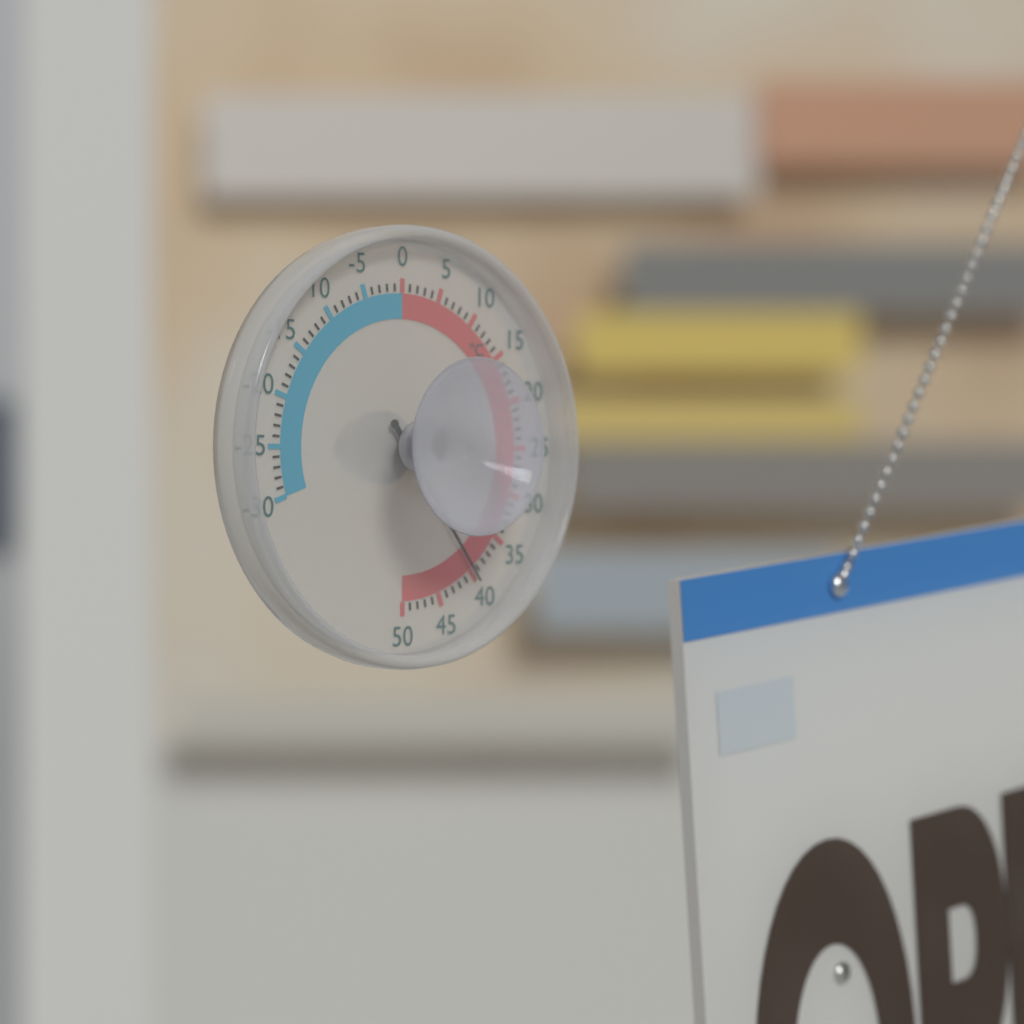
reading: 40 °C
